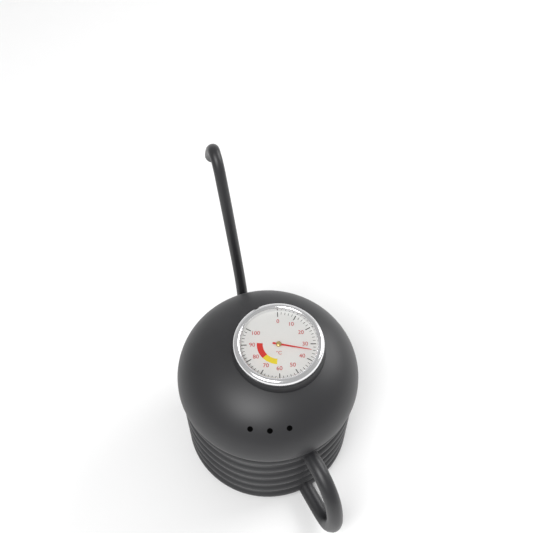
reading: 34 °C
